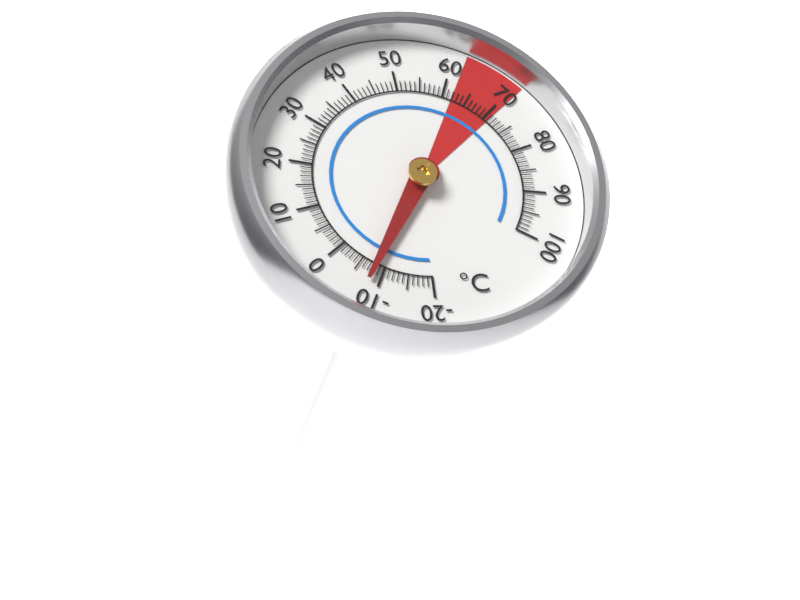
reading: -8 °C
